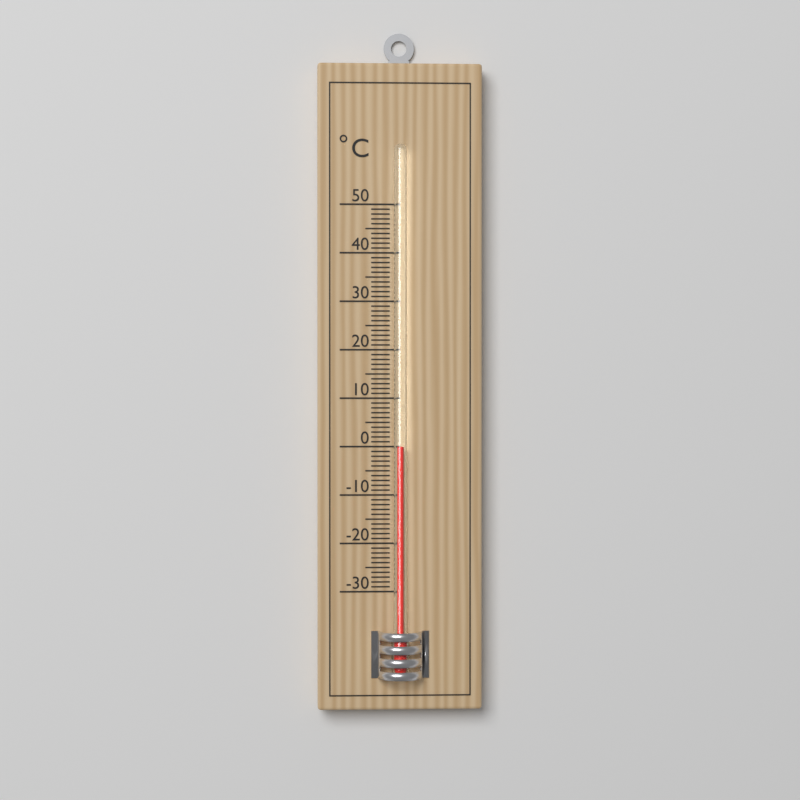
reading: 0 °C
